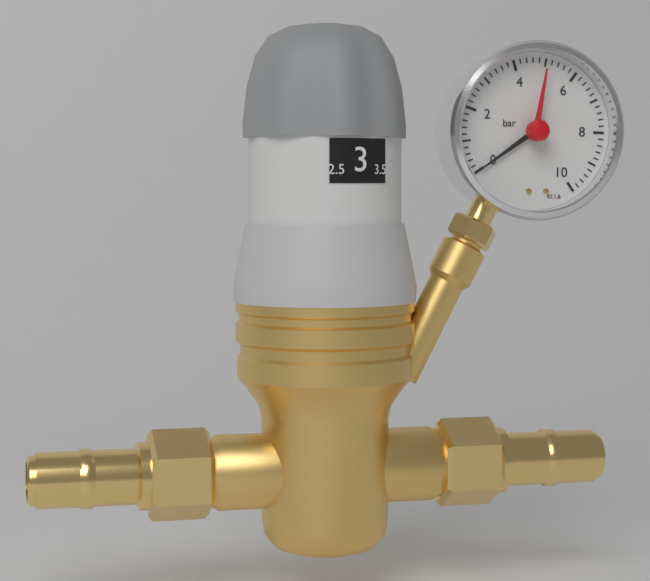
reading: 0.0 bar
